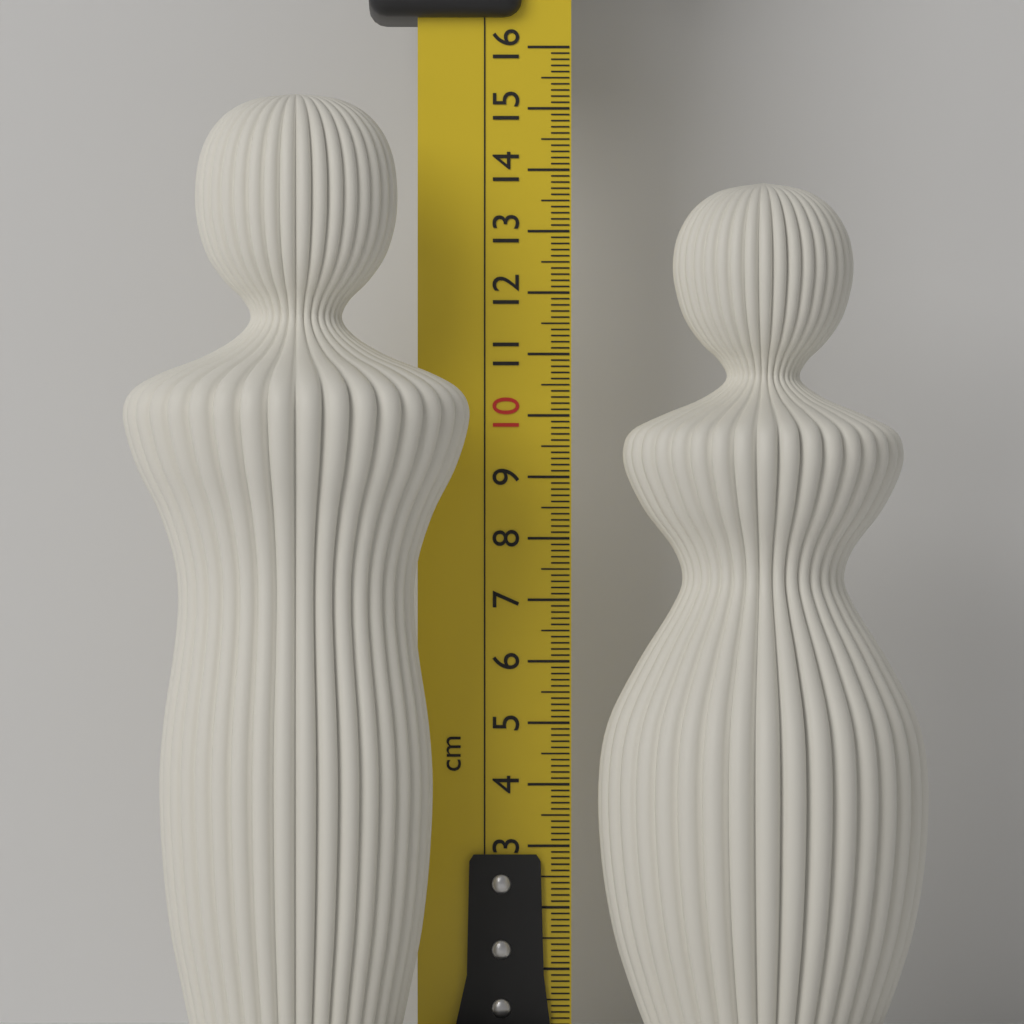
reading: 15.1 cm
